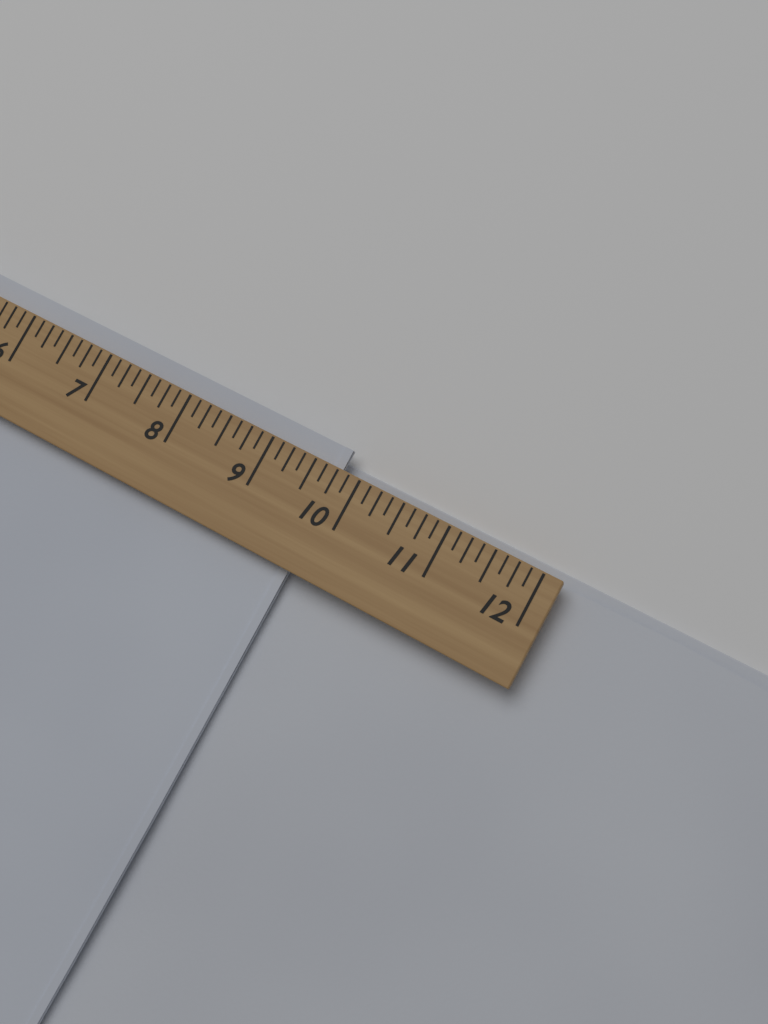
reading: 9.750 (no unit)
